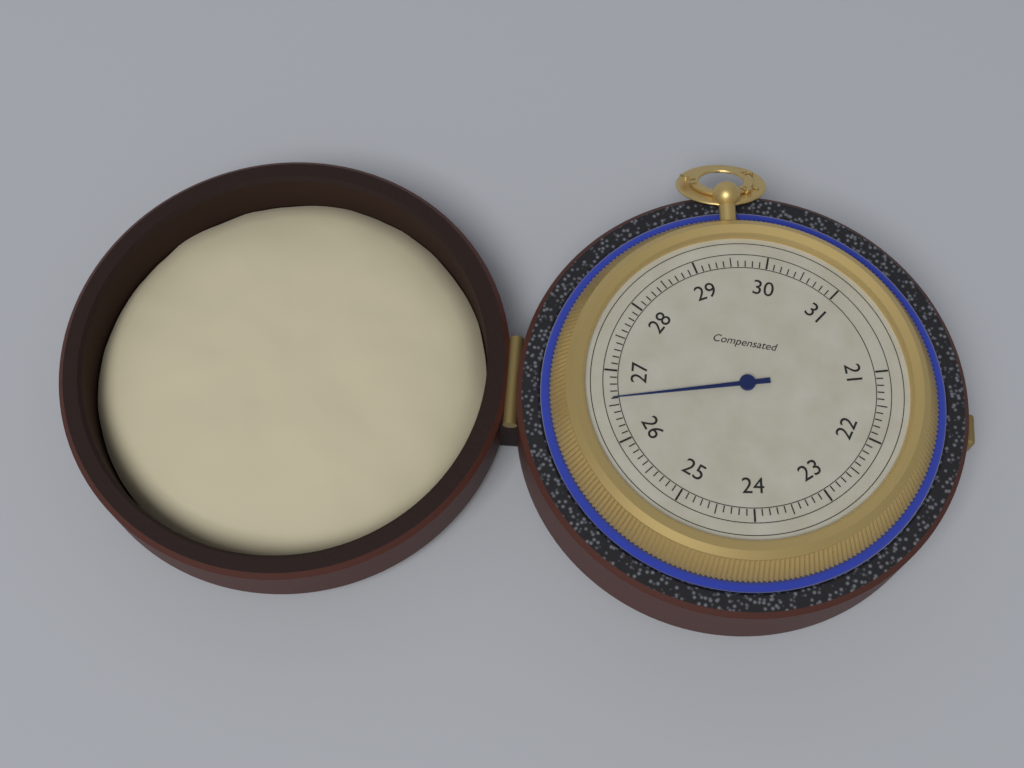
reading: 26.6 (no unit)
